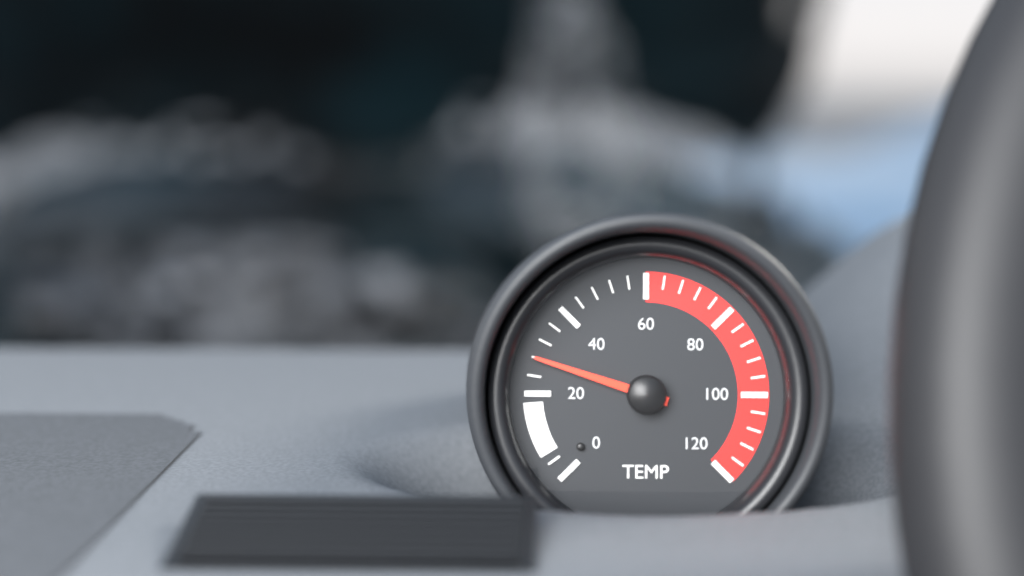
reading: 28 (no unit)
